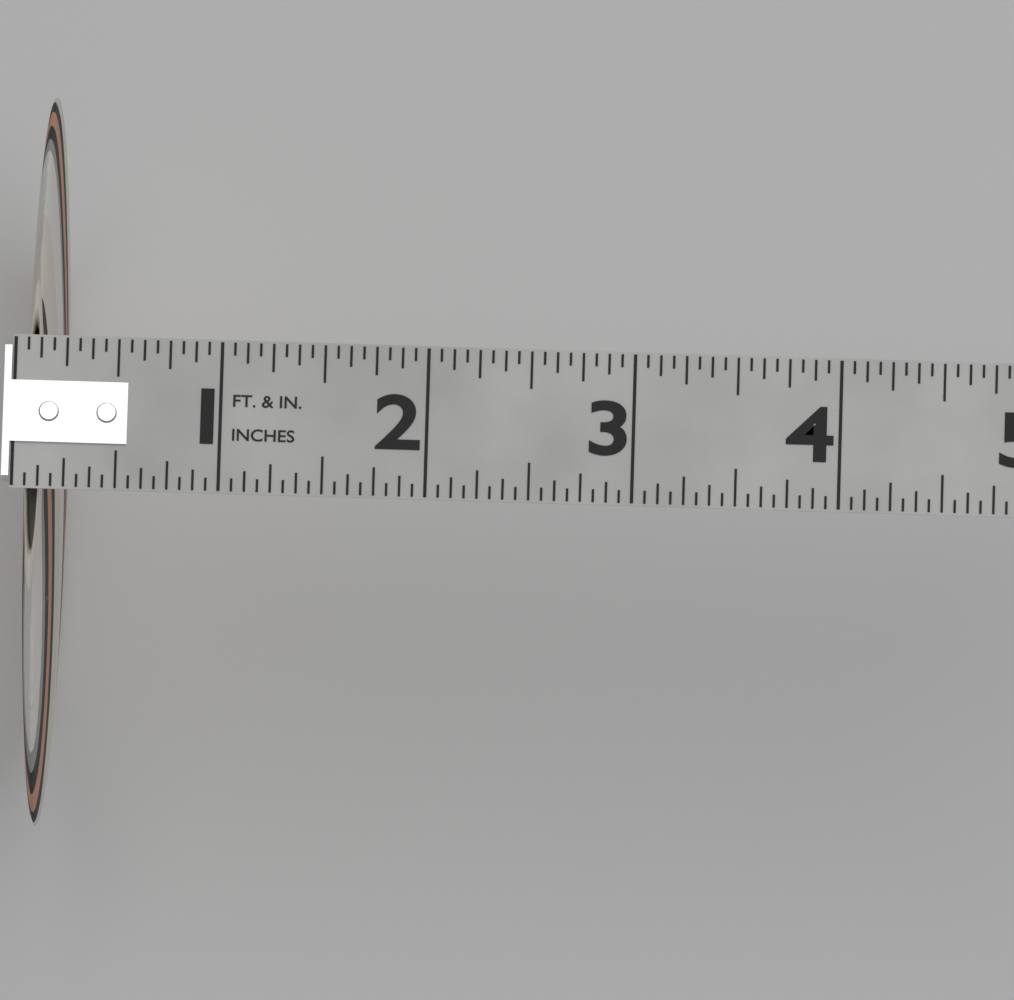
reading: 0.1875 in
